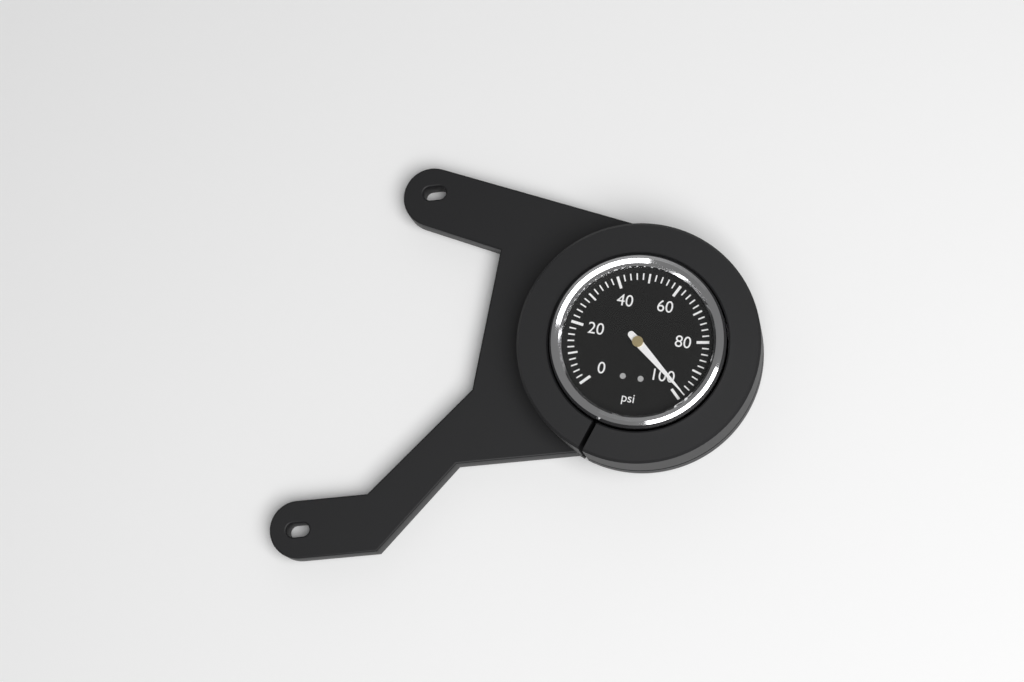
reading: 98 psi
